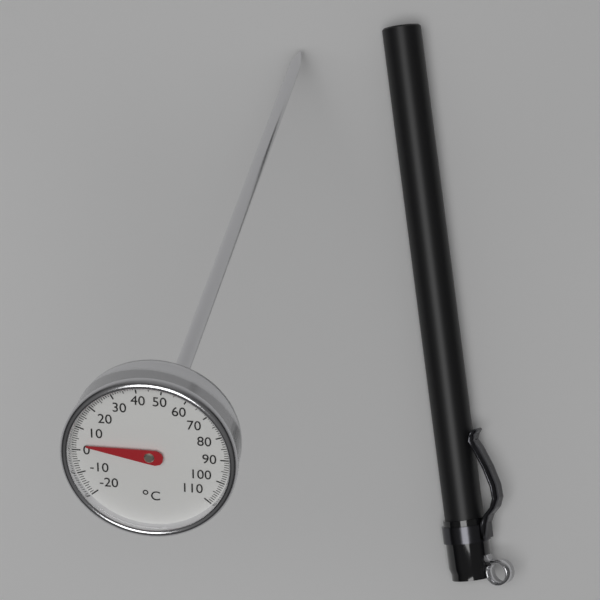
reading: 3 °C
